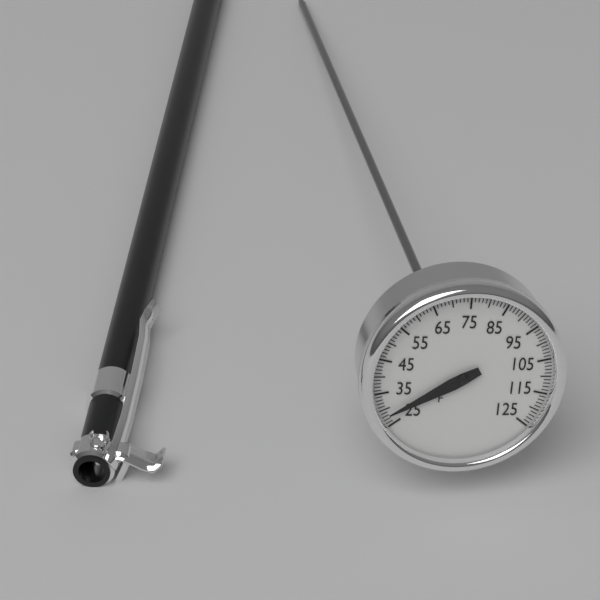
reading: 28 °F
